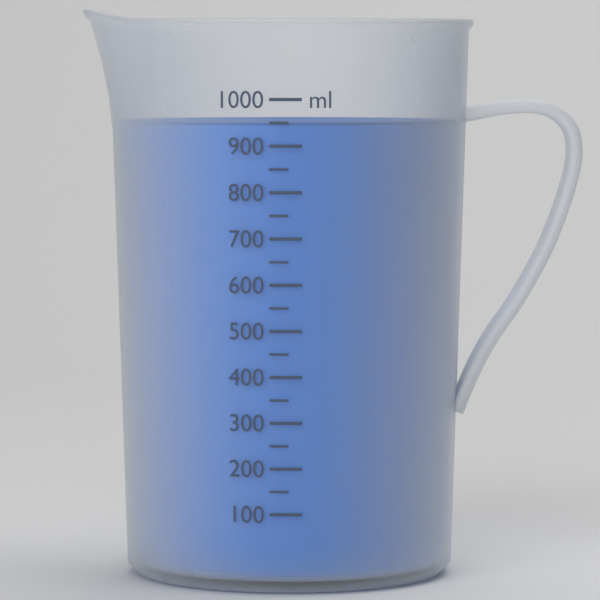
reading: 950 ml
